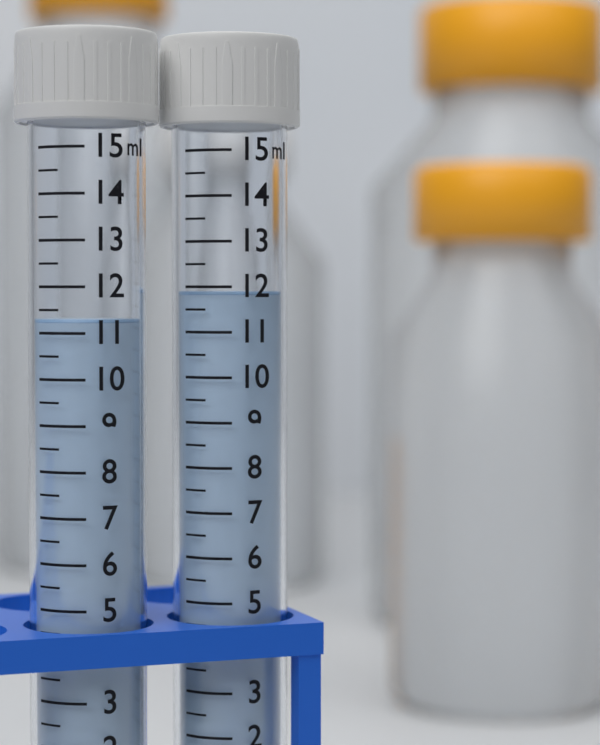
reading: 11.9 ml
